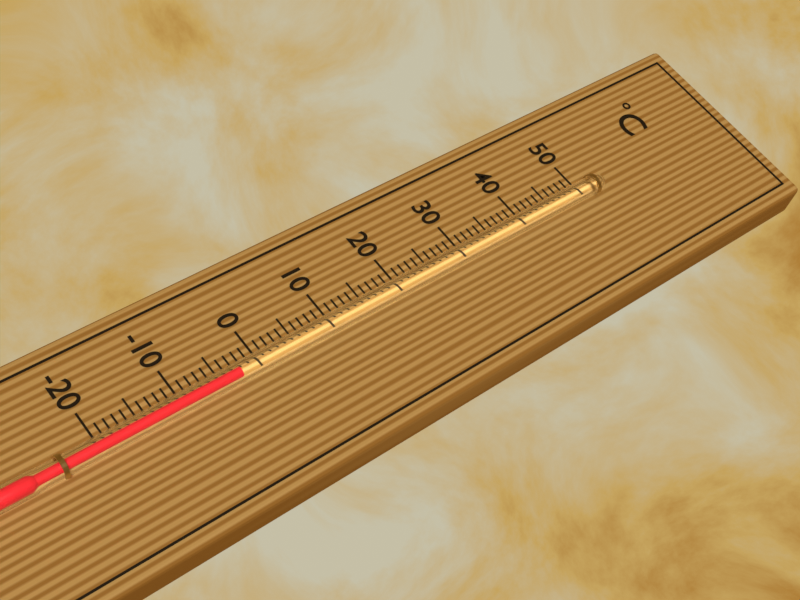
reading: -3 °C
